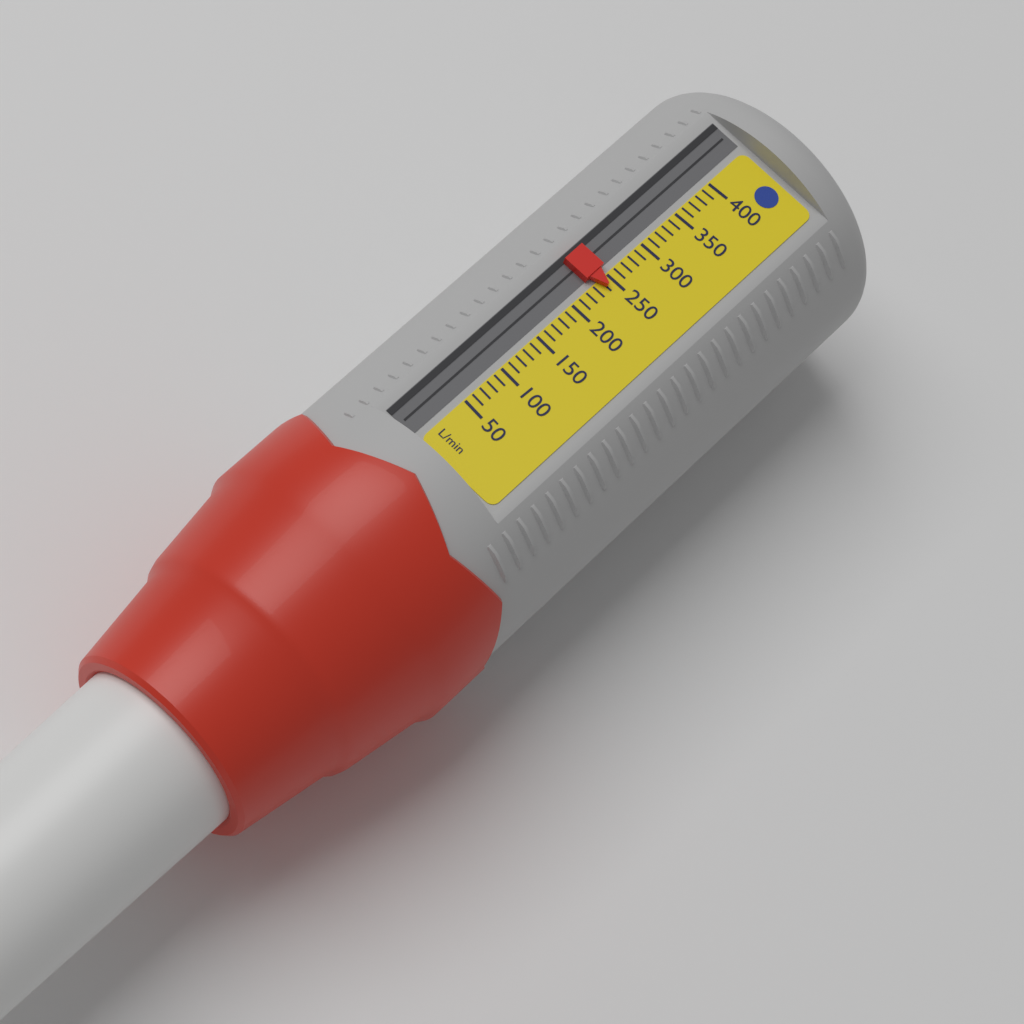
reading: 240 L/min
